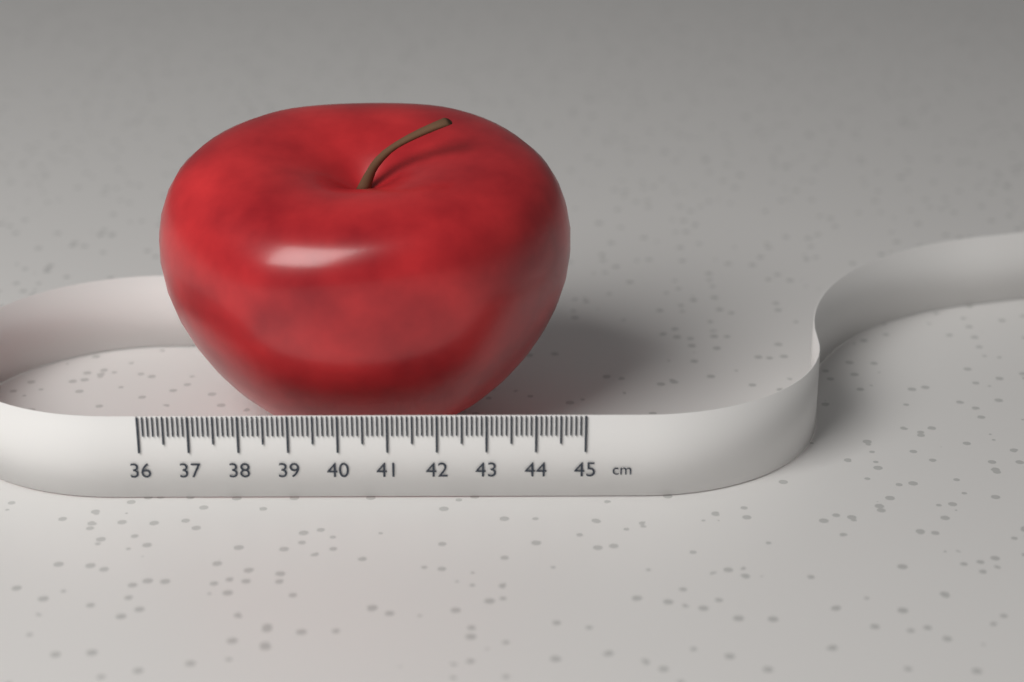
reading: 44.8 cm
